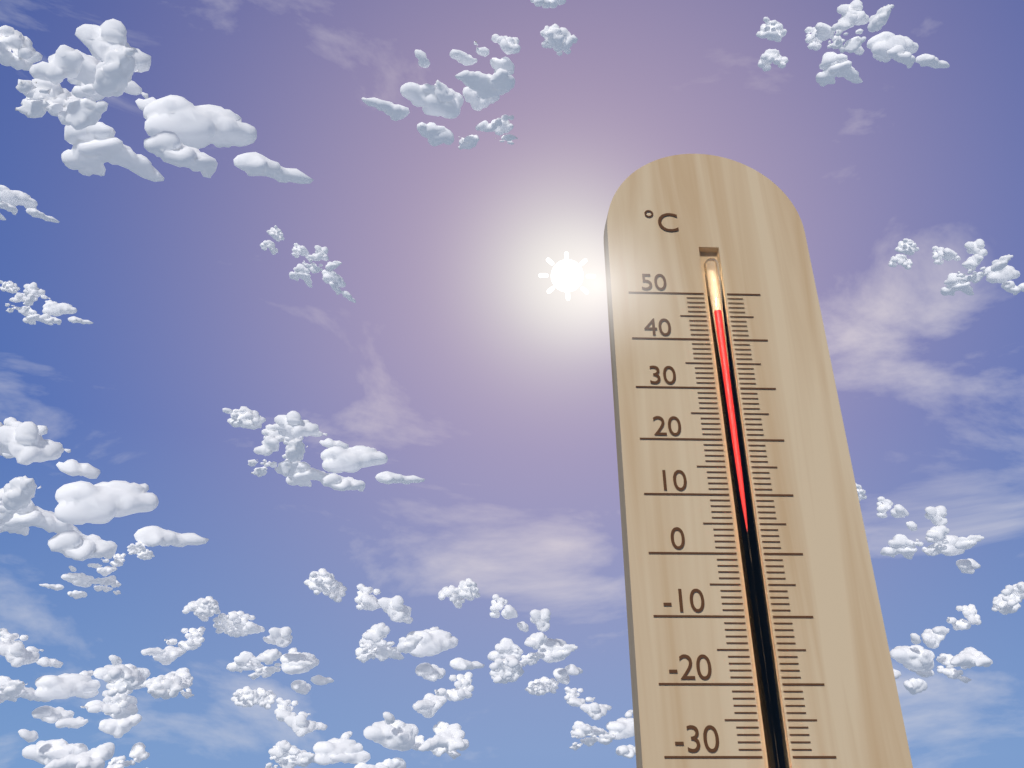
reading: 46 °C
